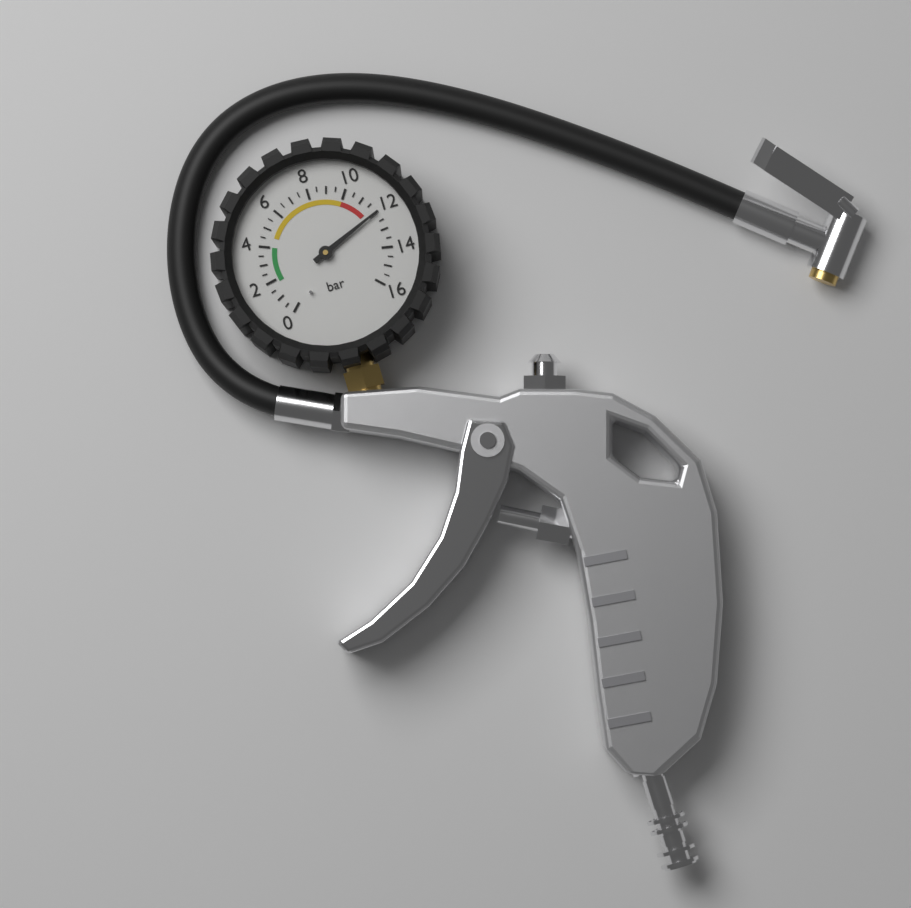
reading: 12.0 bar
